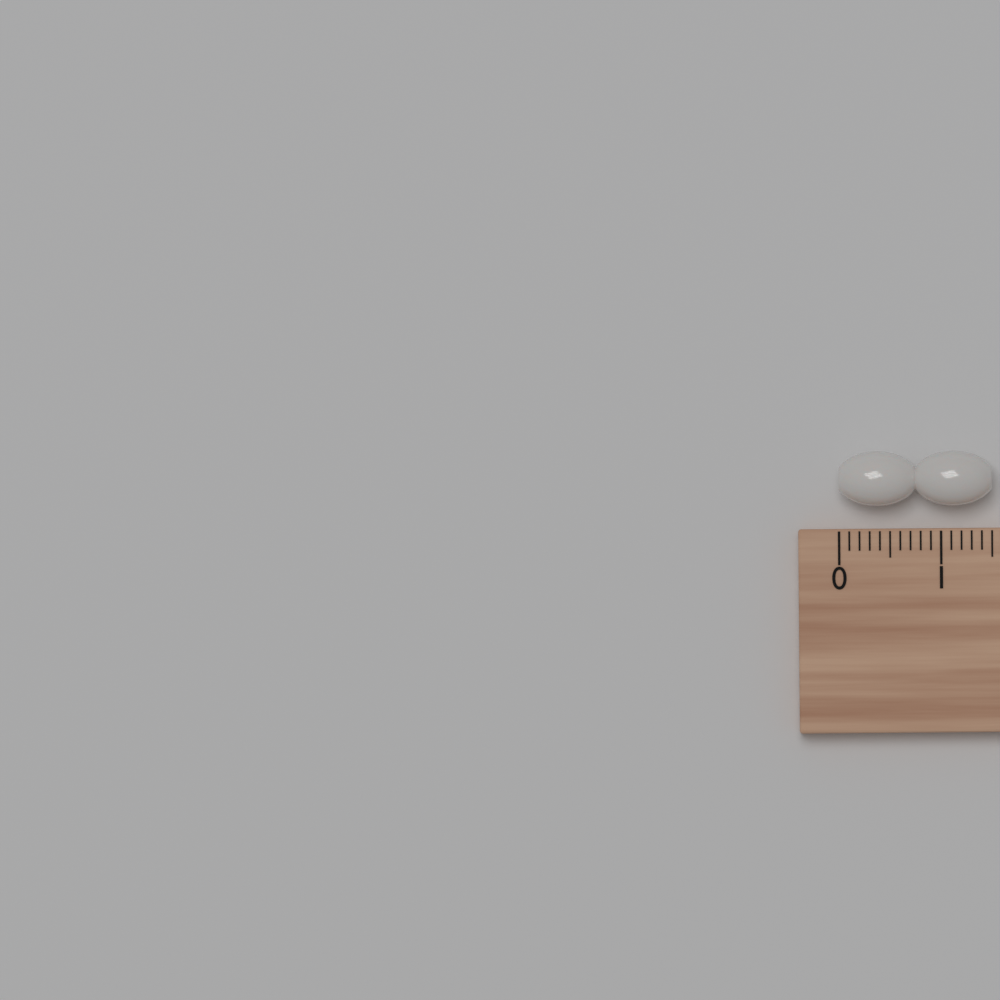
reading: 1.5 cm
